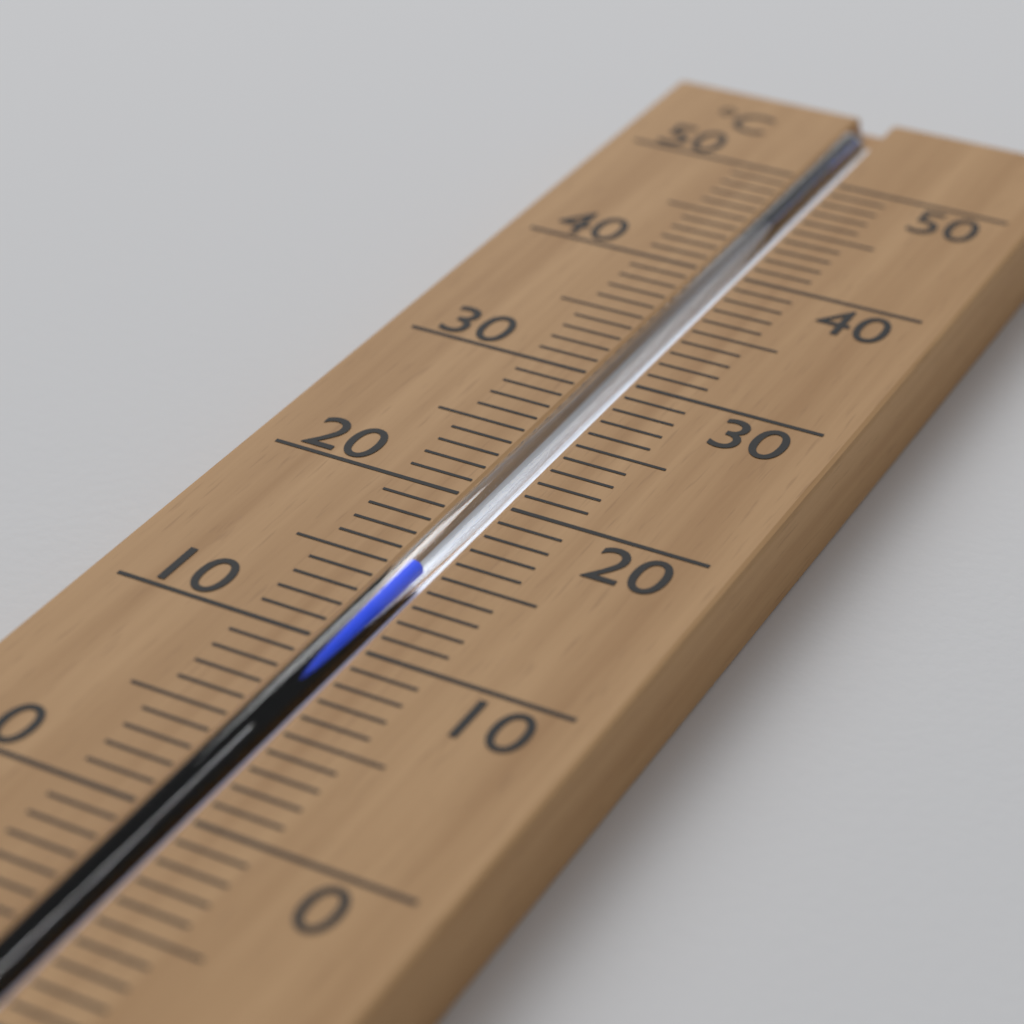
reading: 15 °C
